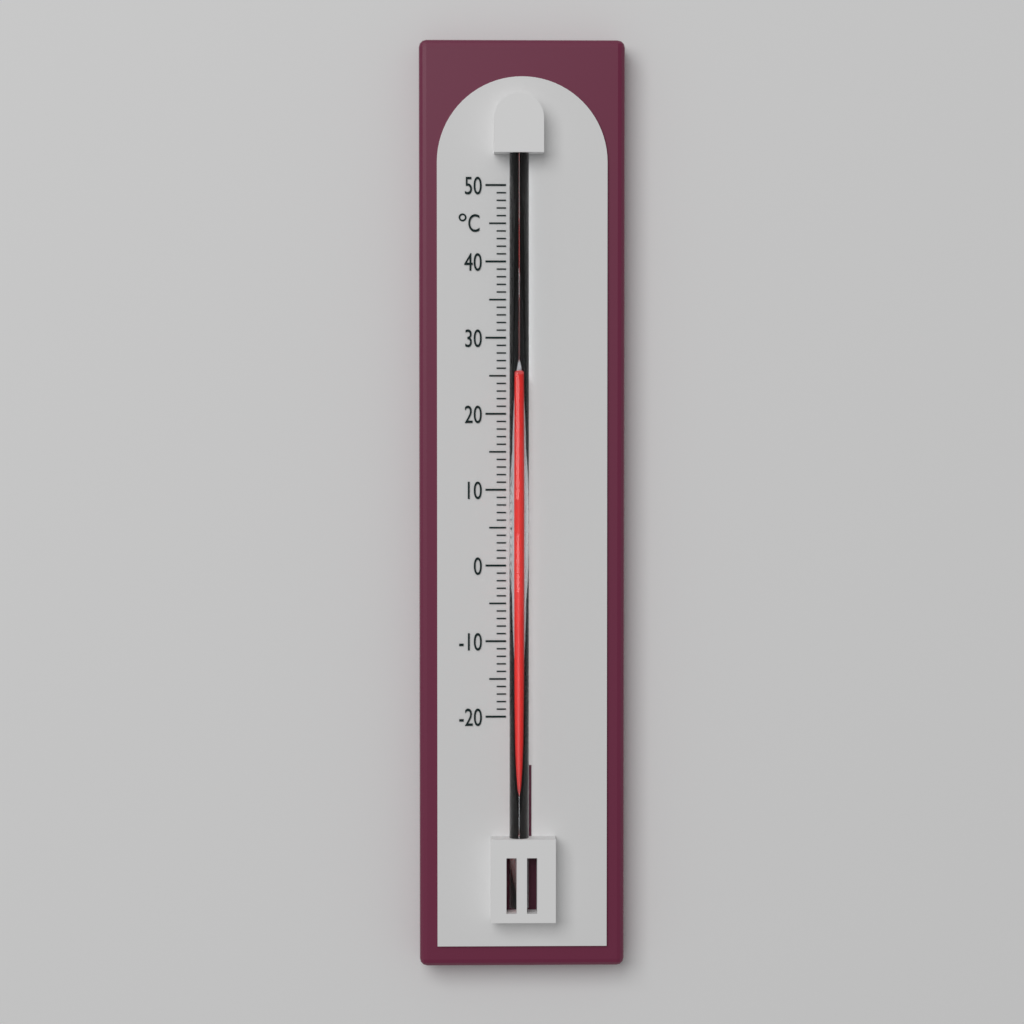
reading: 25 °C
